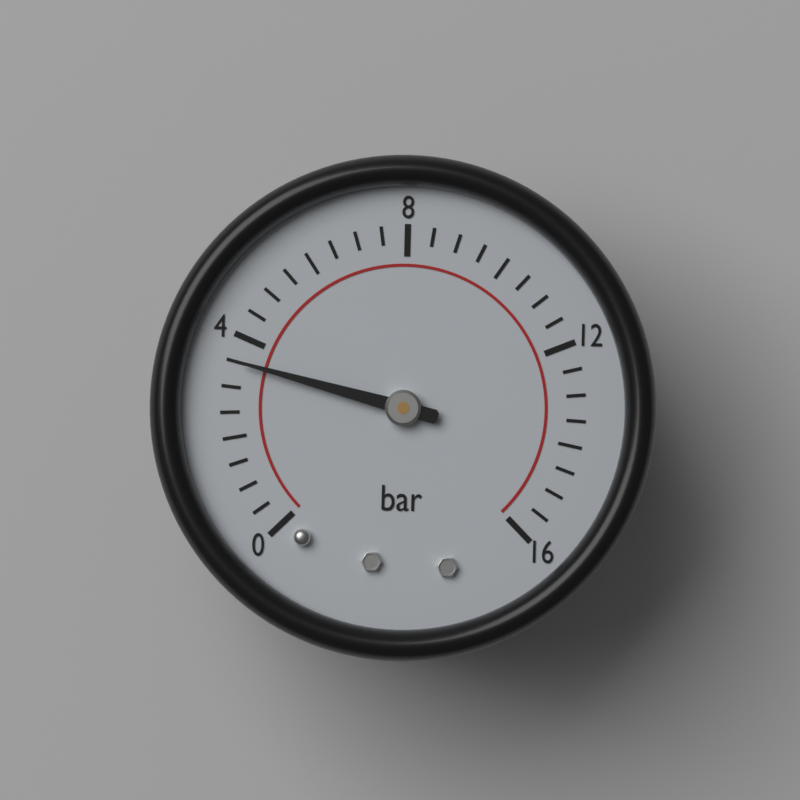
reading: 3.5 bar
